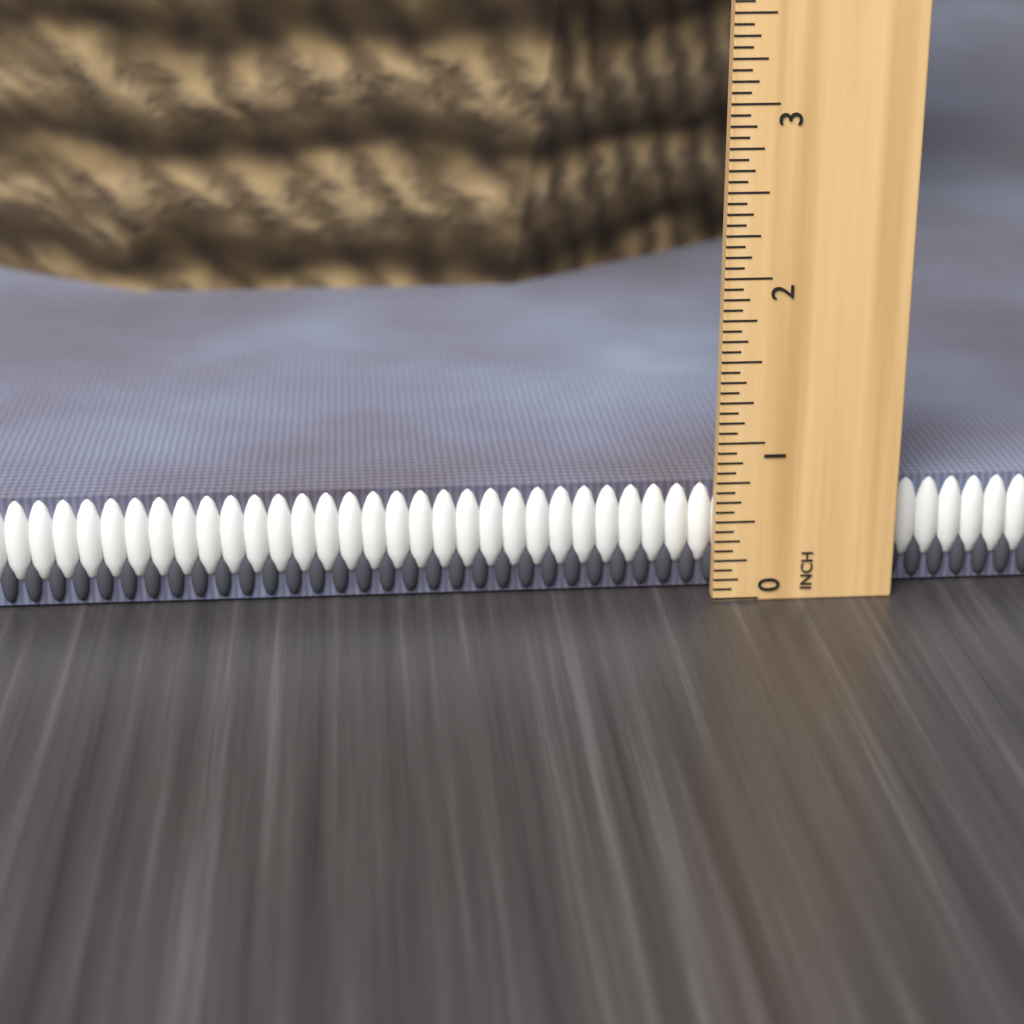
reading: 0.6875 in
